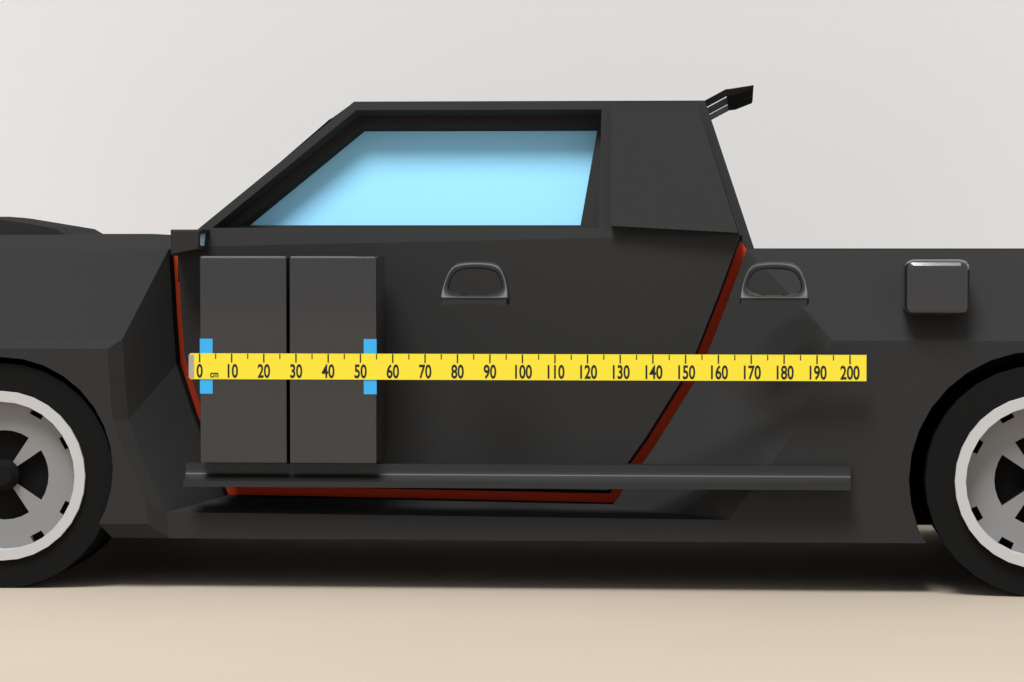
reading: 55 cm
